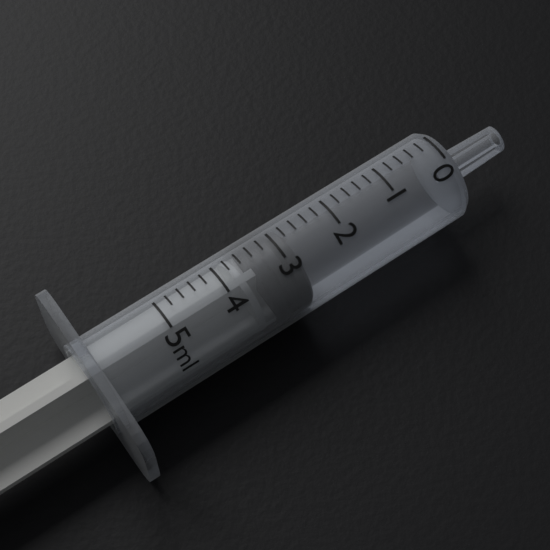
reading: 2.8 ml
